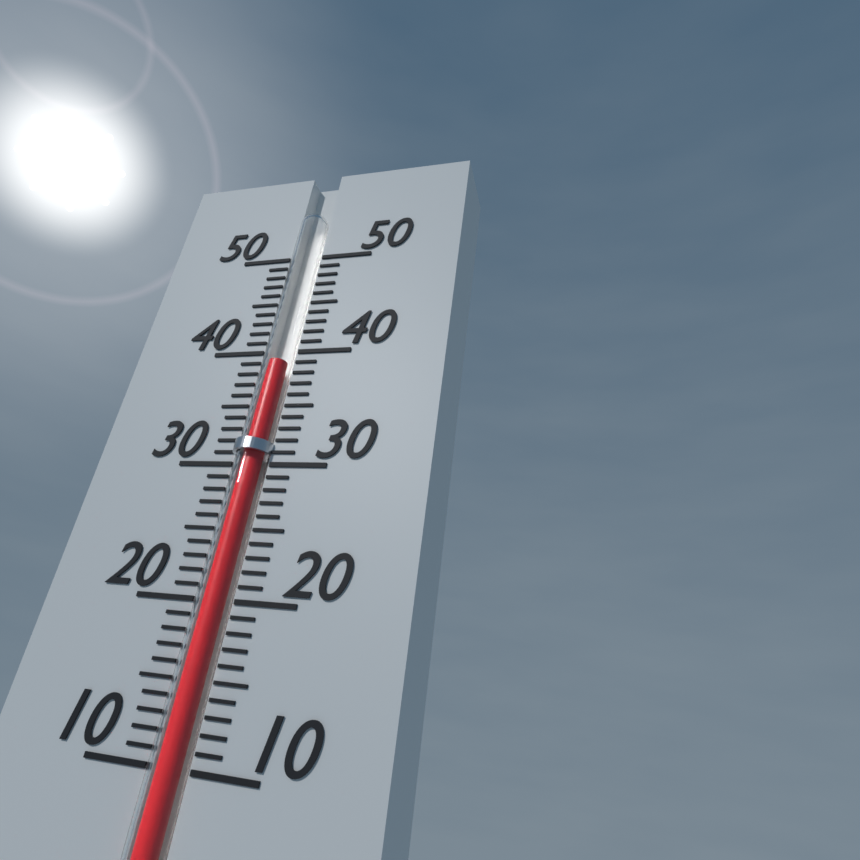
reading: 39 (no unit)
